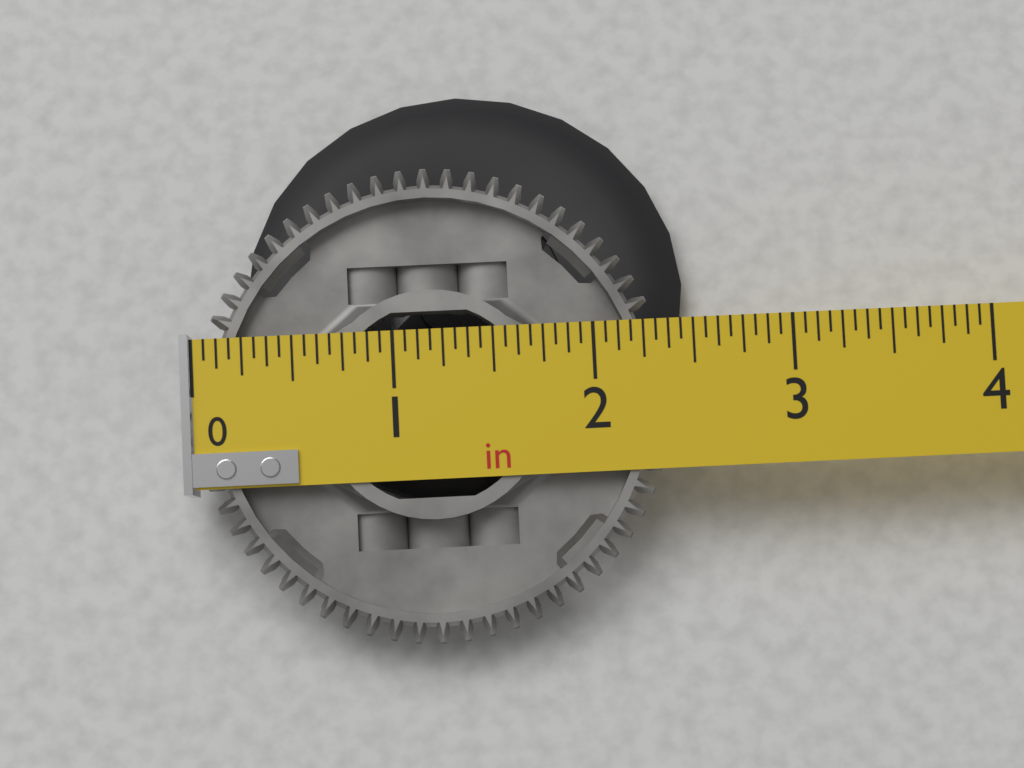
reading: 2.3750 in
